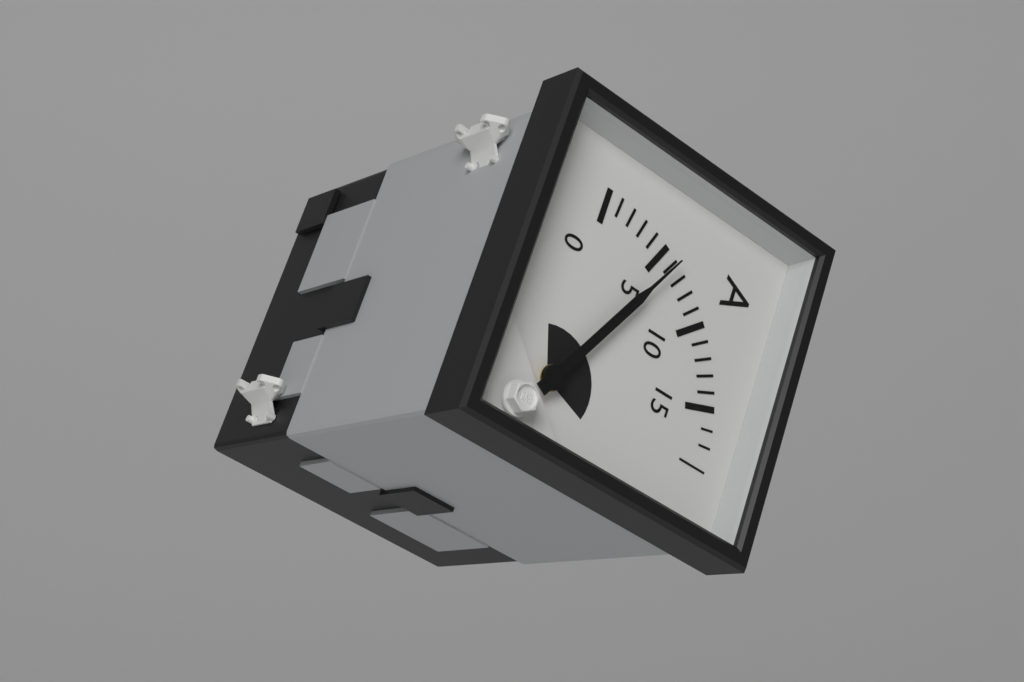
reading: 6 A
